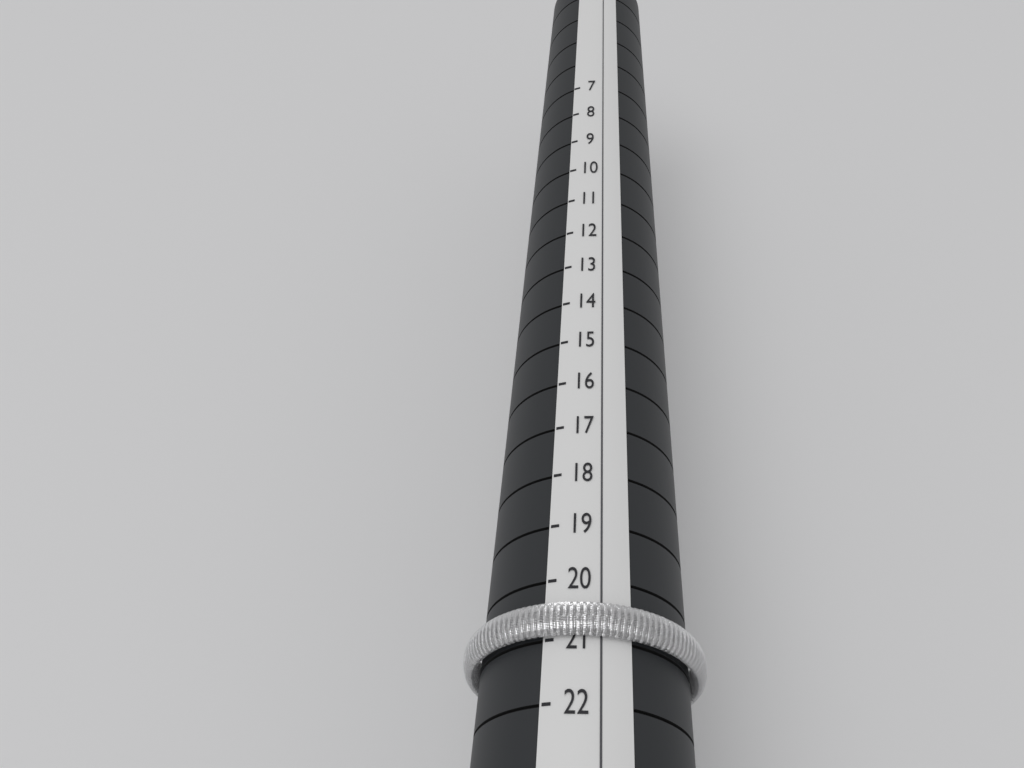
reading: 21 (no unit)
